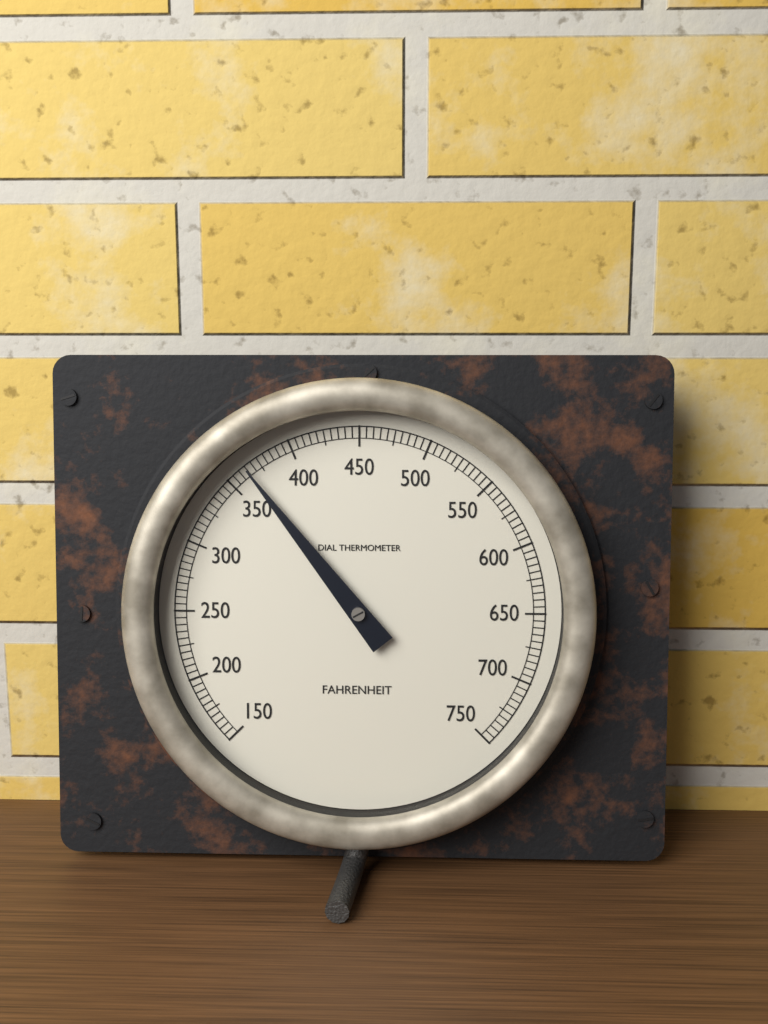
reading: 365 °F
